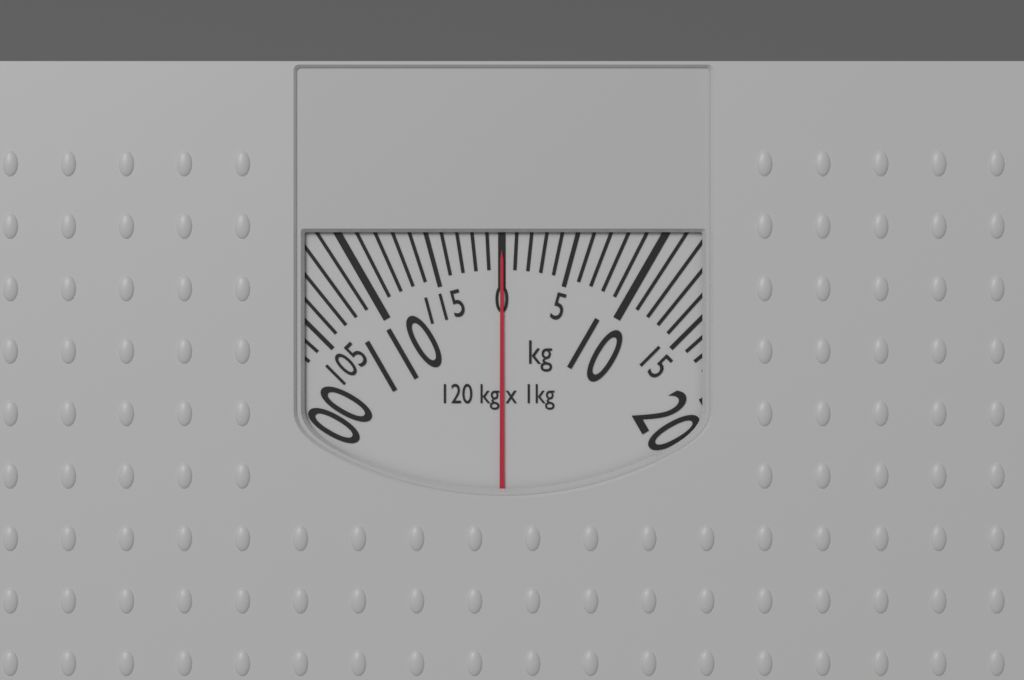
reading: 0 kg
